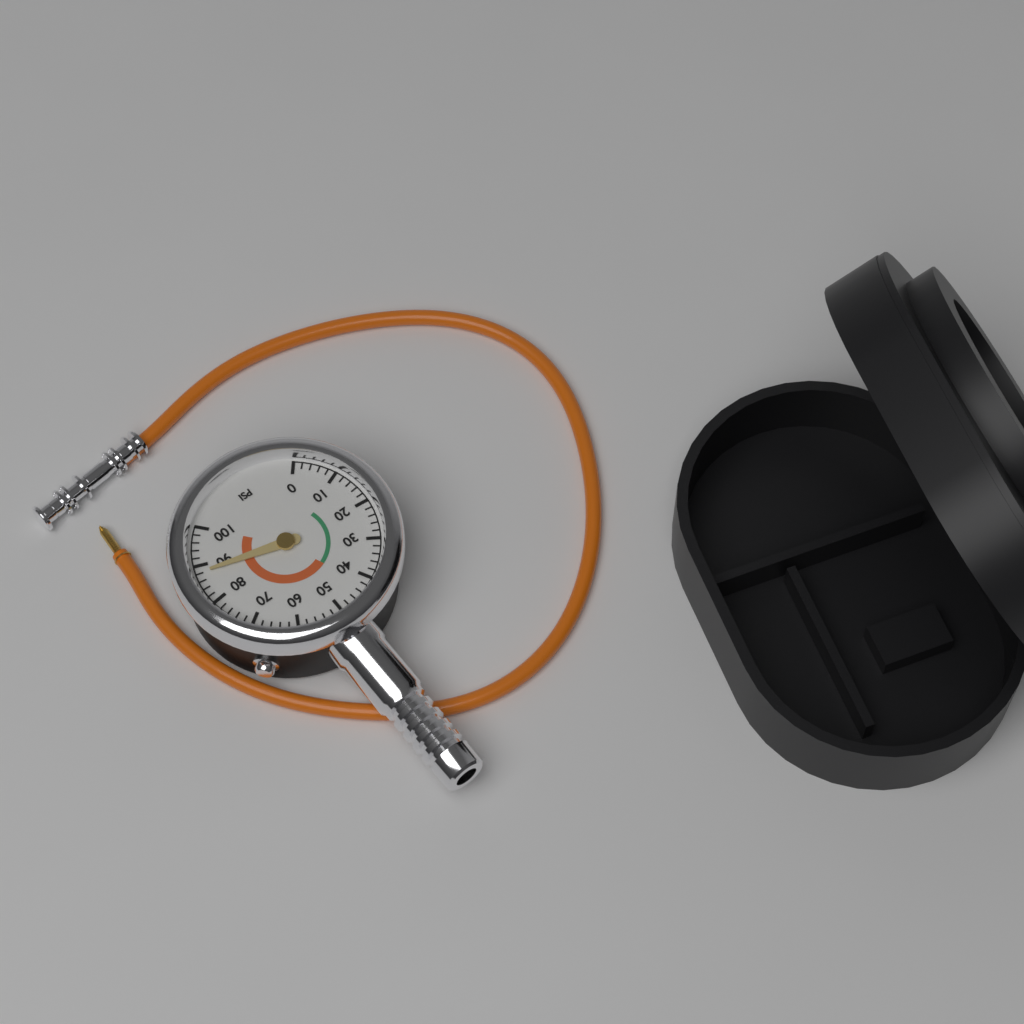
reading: 88 psi
